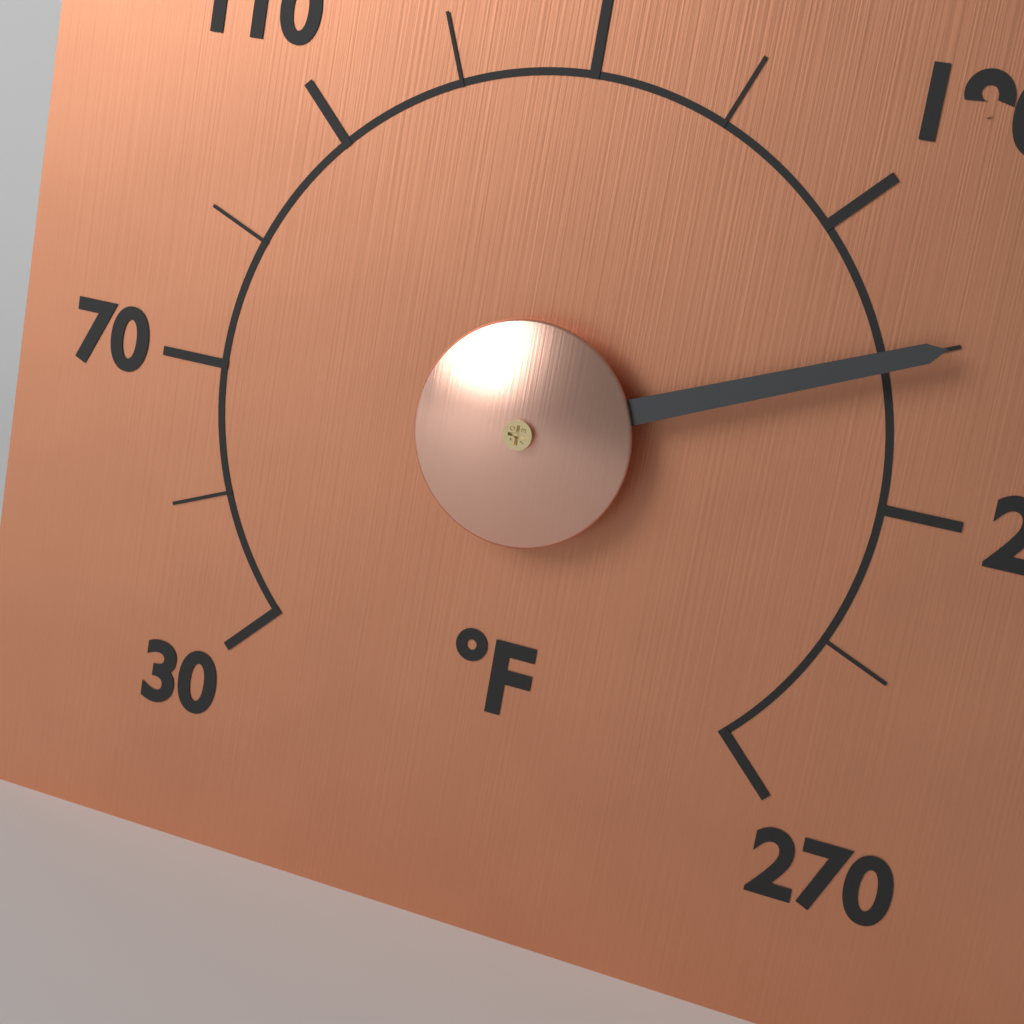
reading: 210 °F
